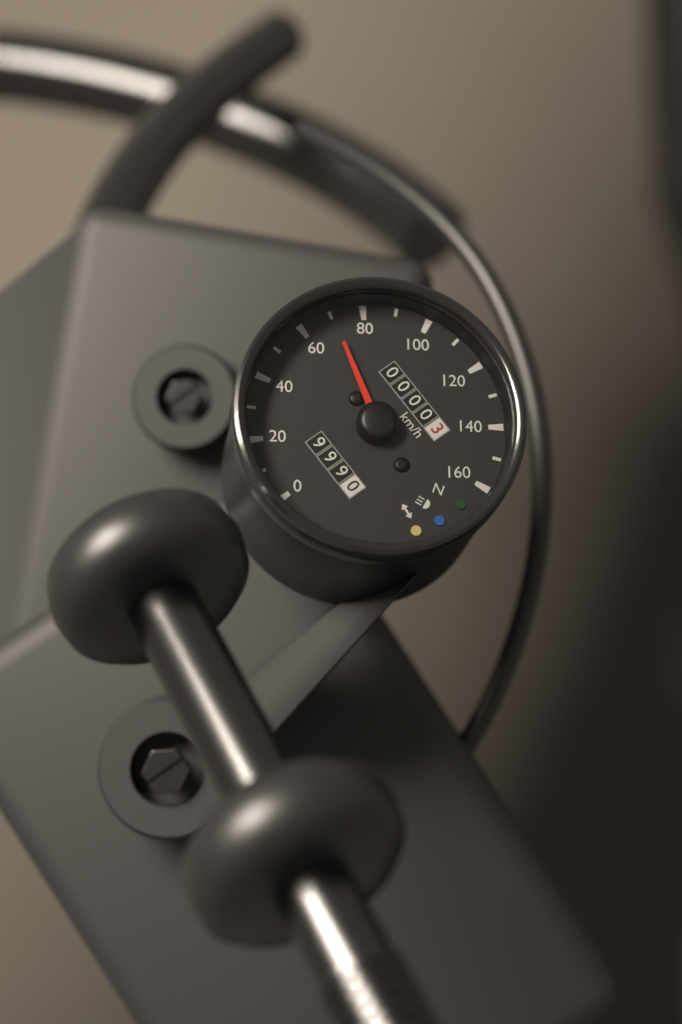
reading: 70 km/h
